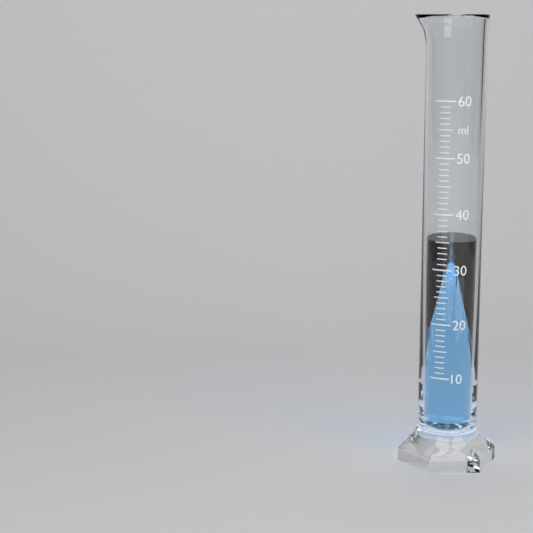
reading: 35 ml
